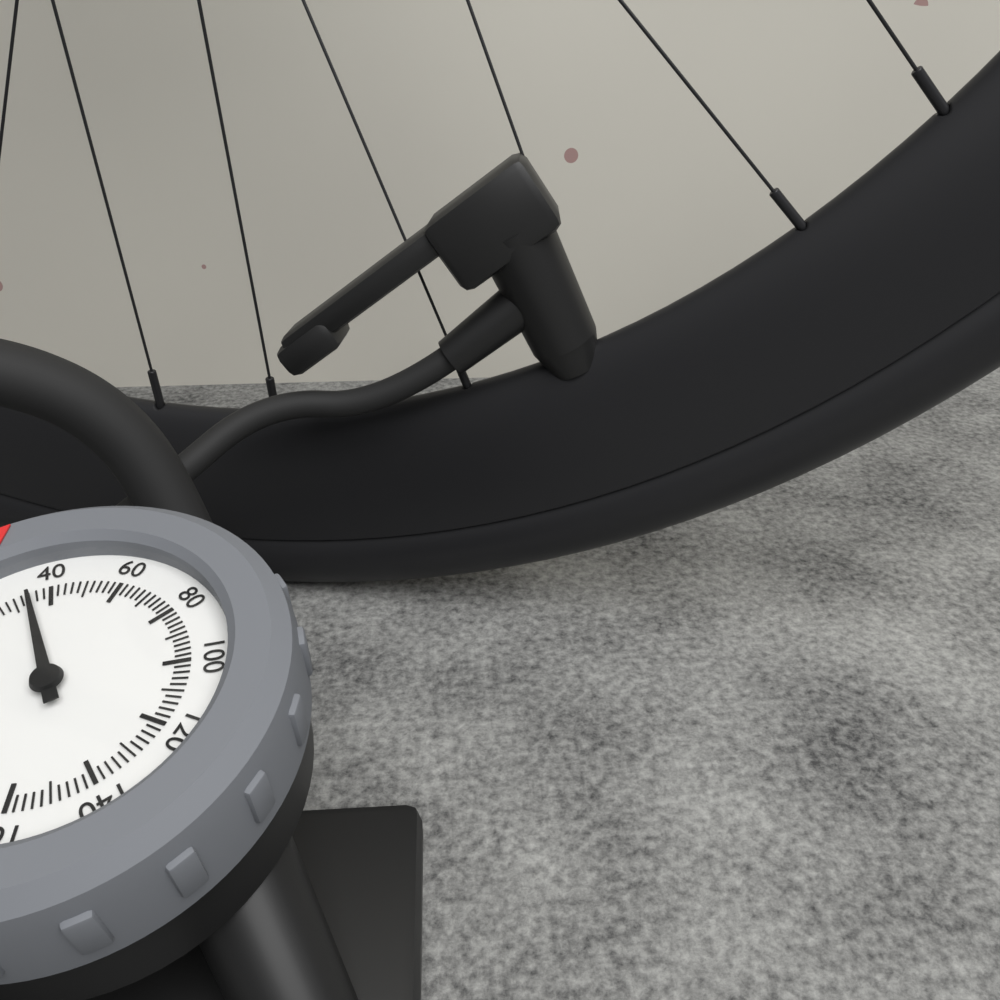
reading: 34 psi
